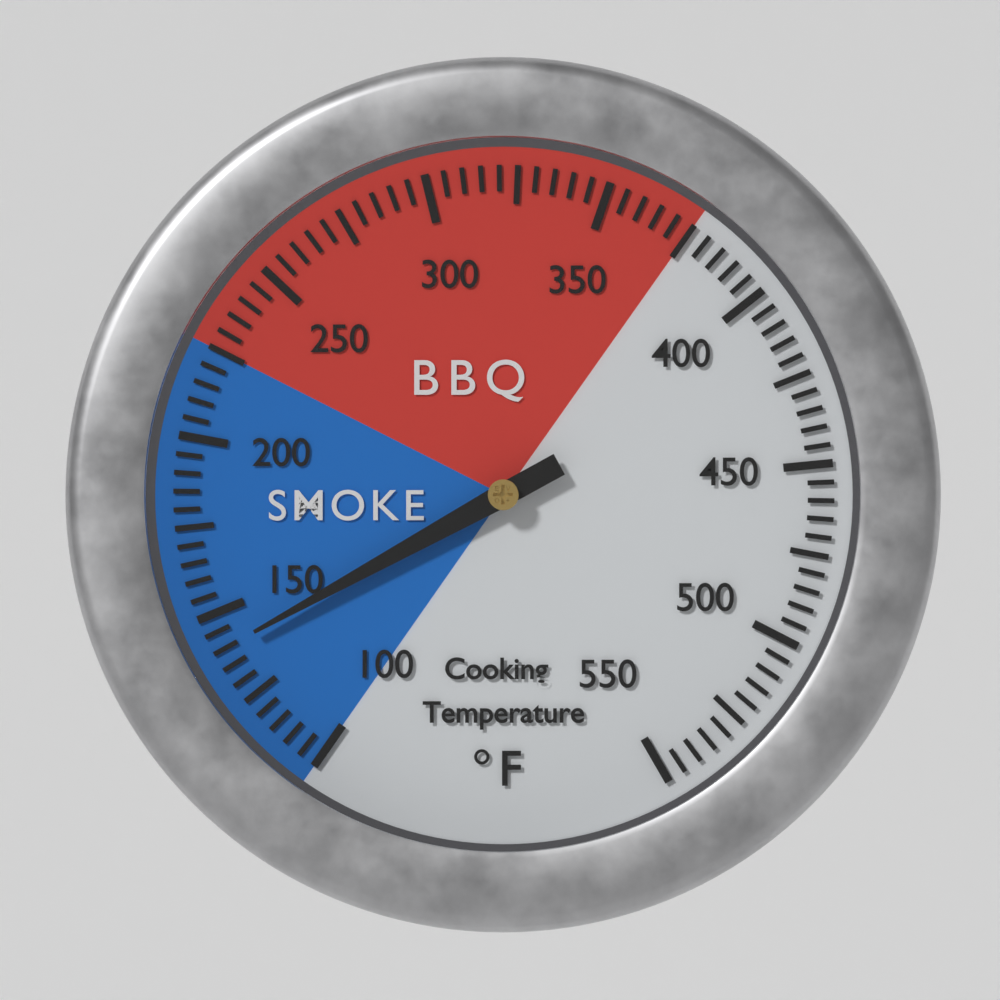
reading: 140 °F
